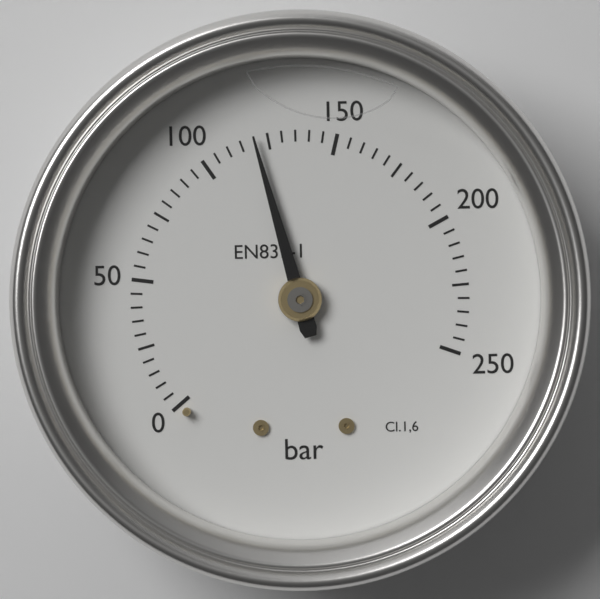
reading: 120 bar
